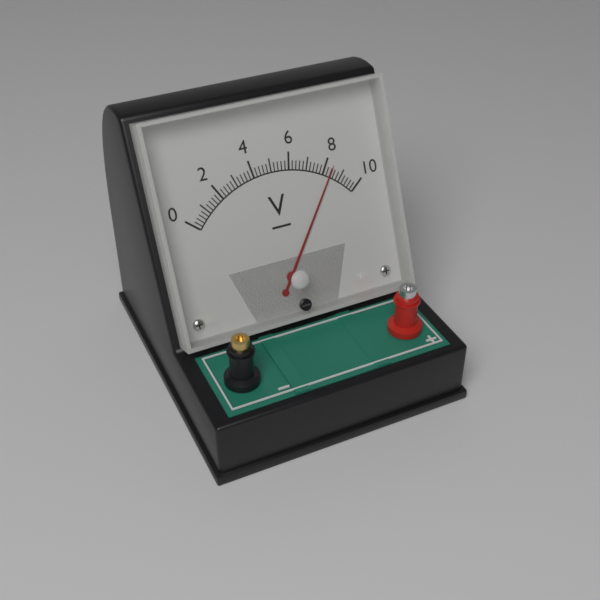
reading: 8.4 V
